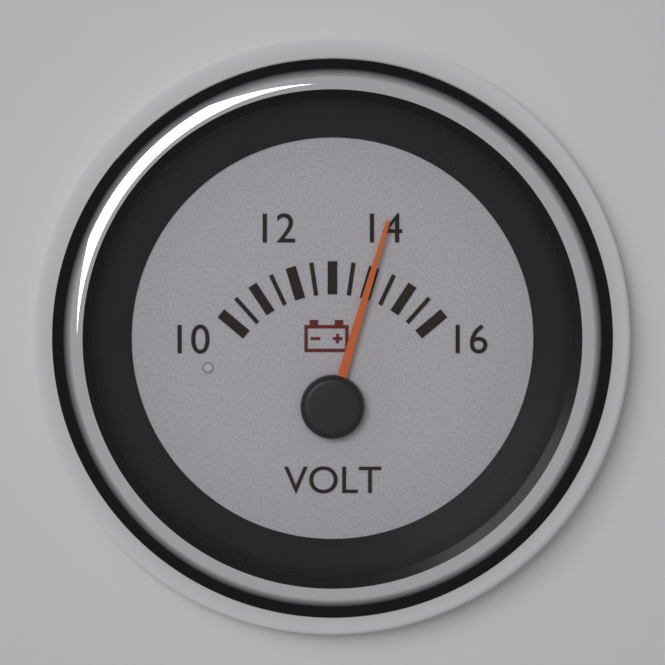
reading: 14.0 V
